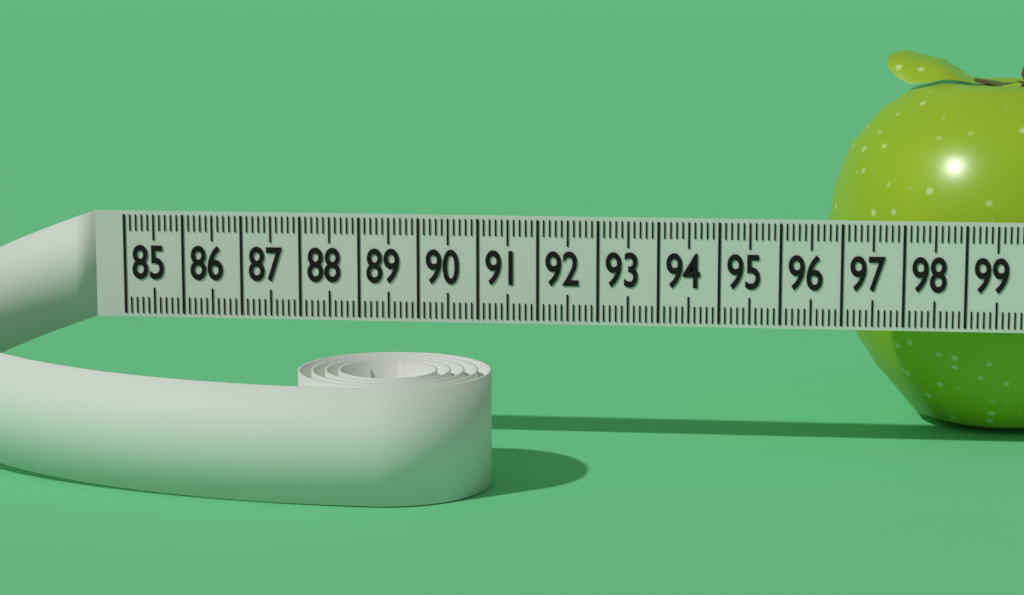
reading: 96.8 (no unit)
